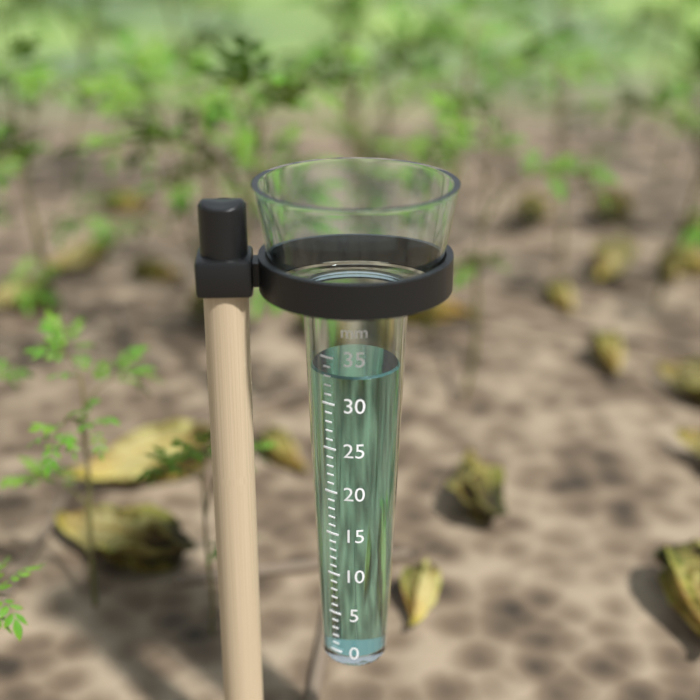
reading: 33 mm
